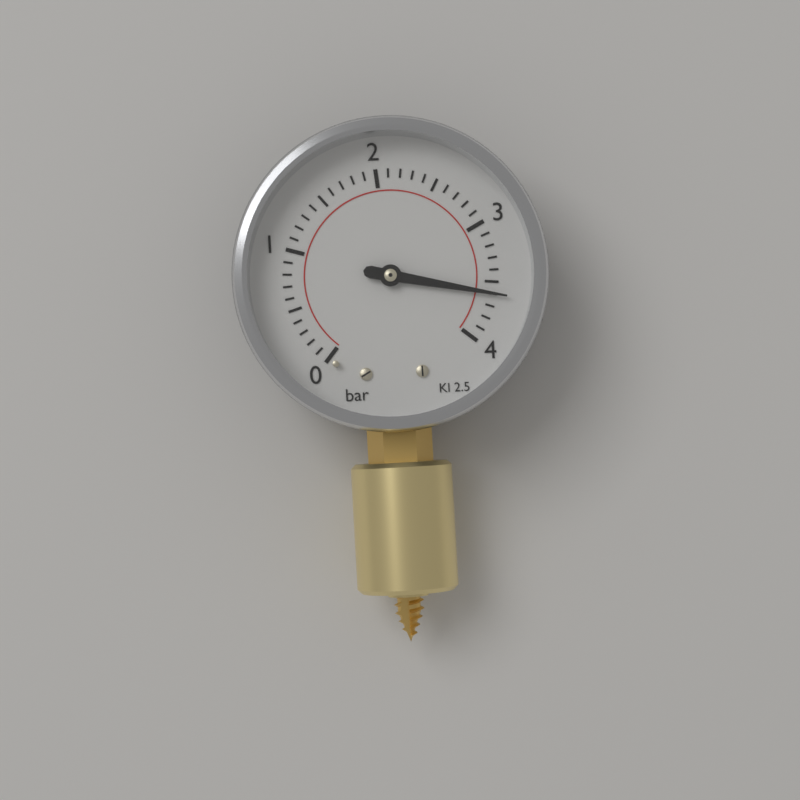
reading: 3.6 bar
